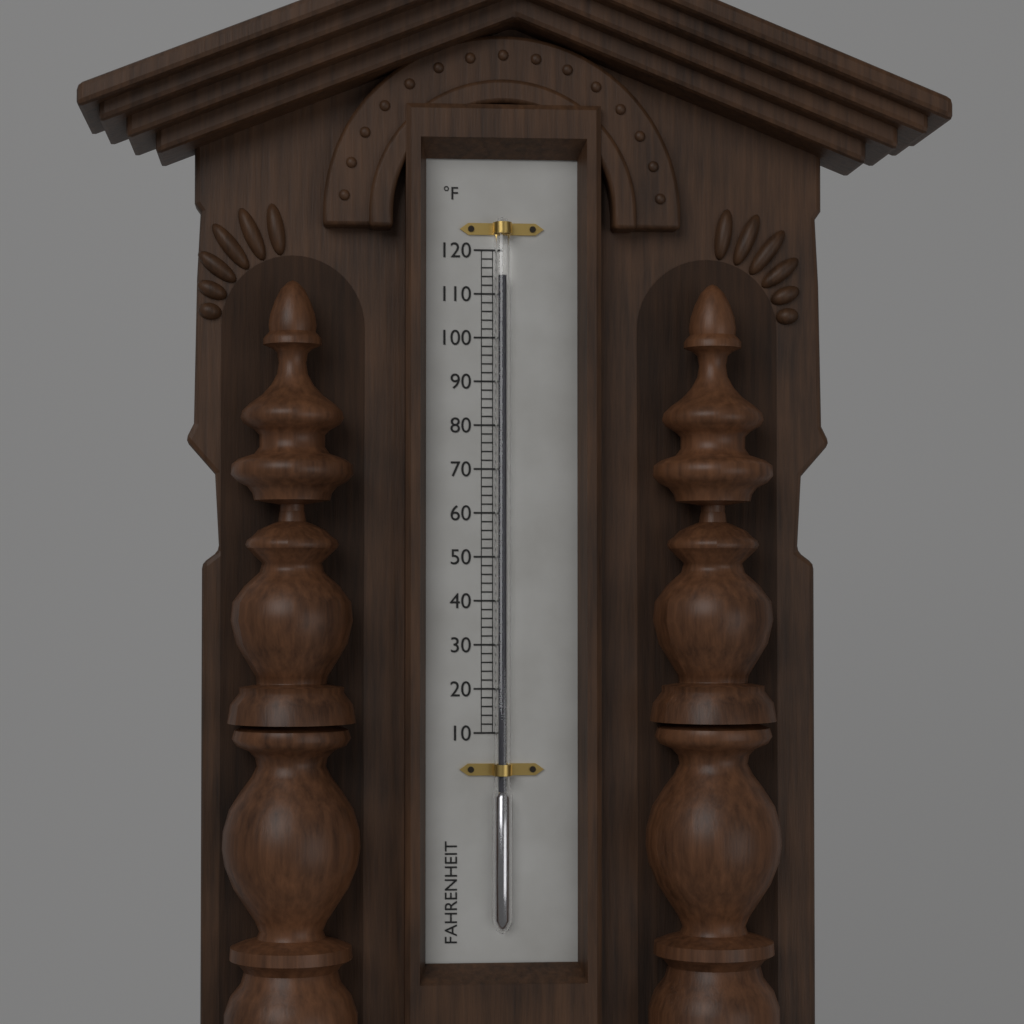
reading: 114 °F
